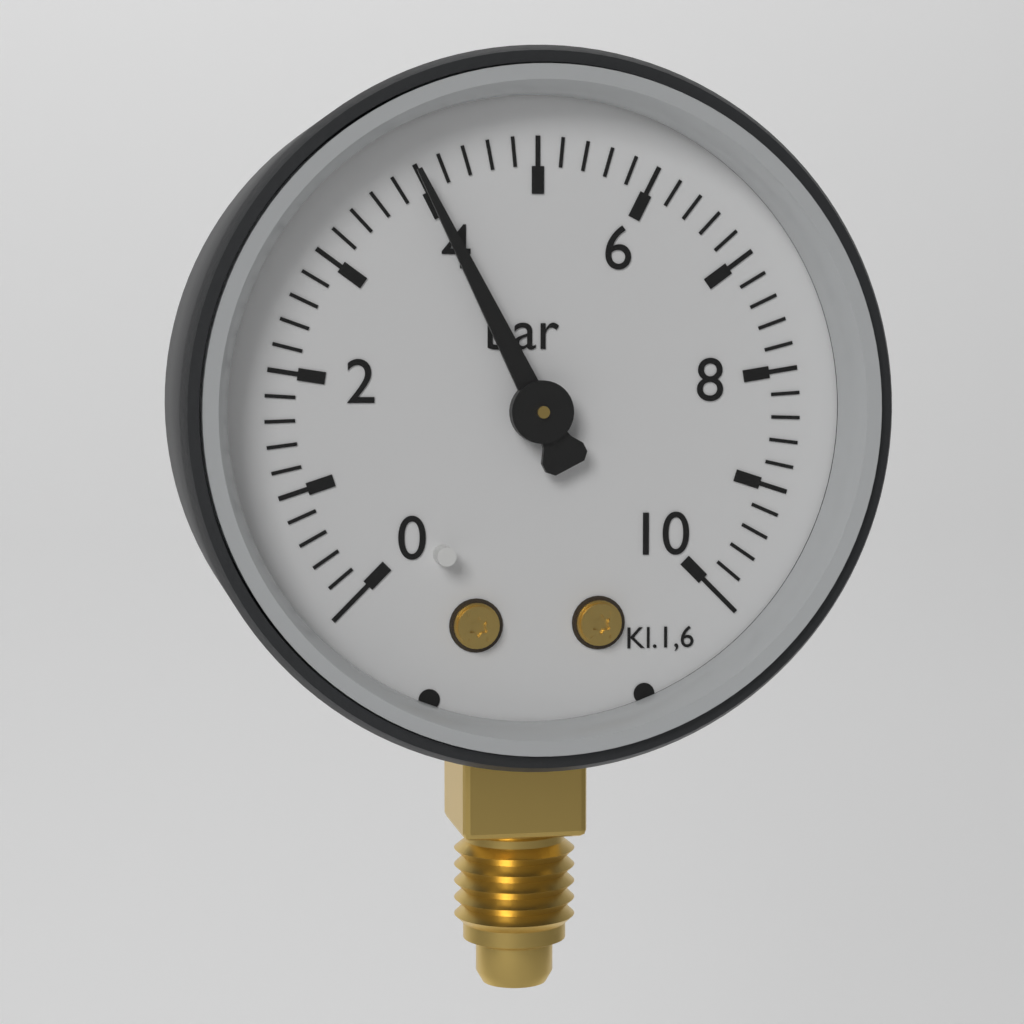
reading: 4.0 bar
